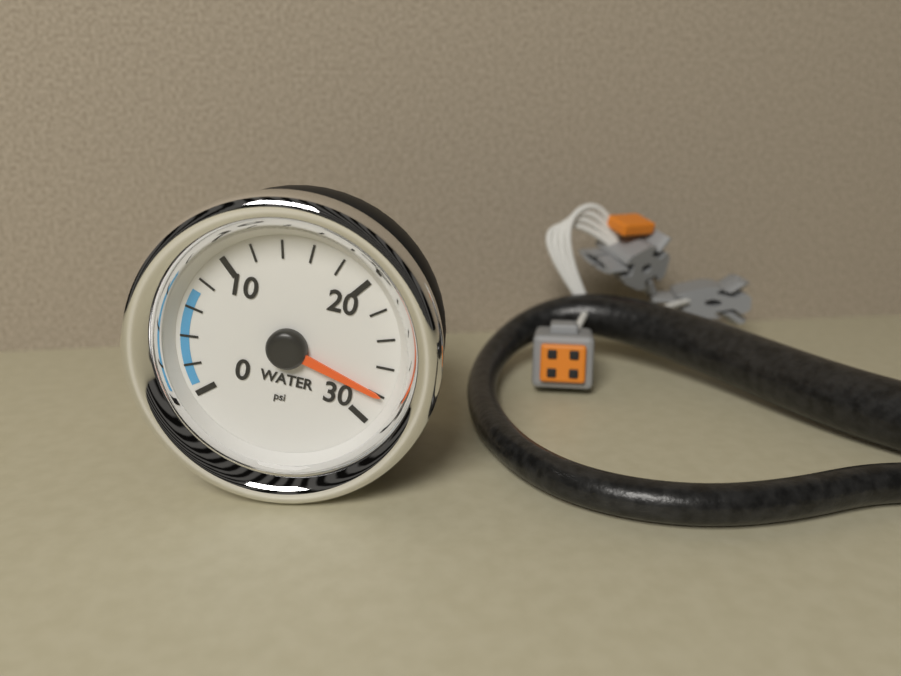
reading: 28 psi
